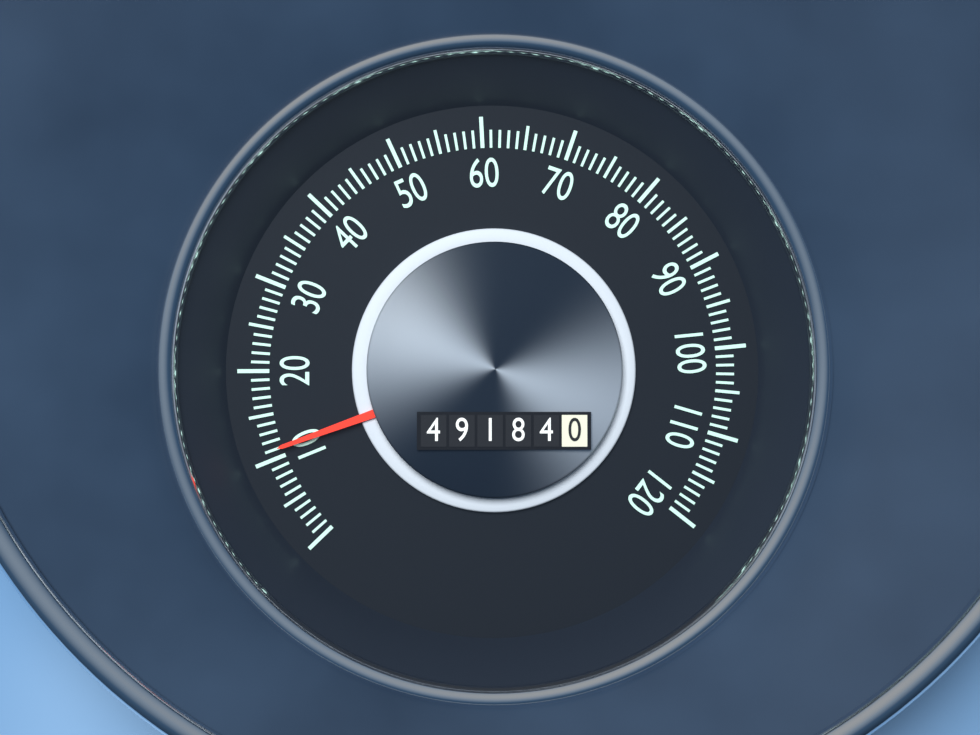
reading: 11 (no unit)
